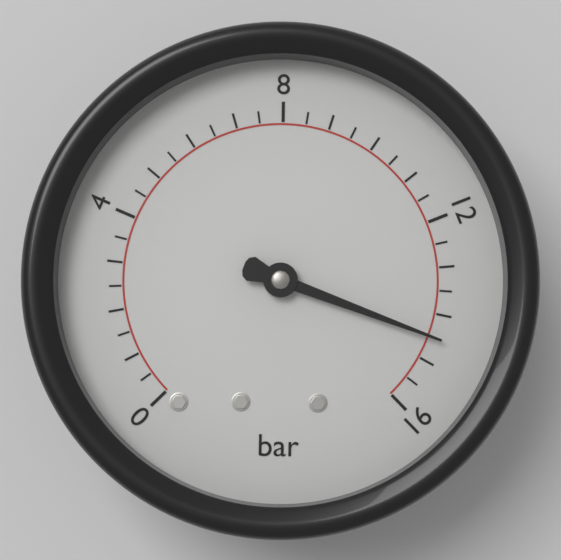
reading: 14.5 bar
